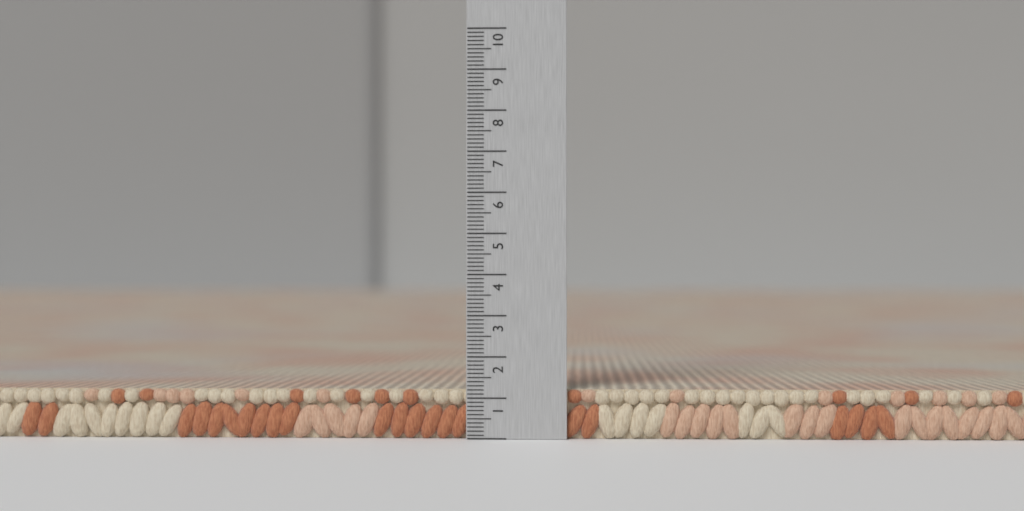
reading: 1.2 (no unit)
